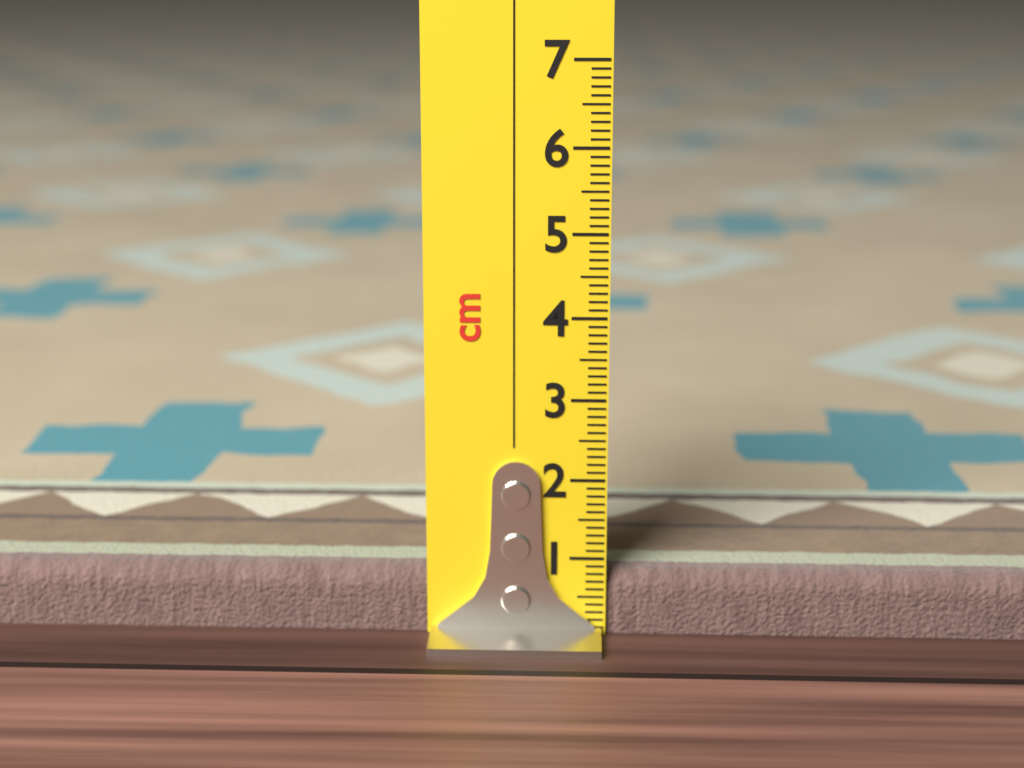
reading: 0.8 cm
